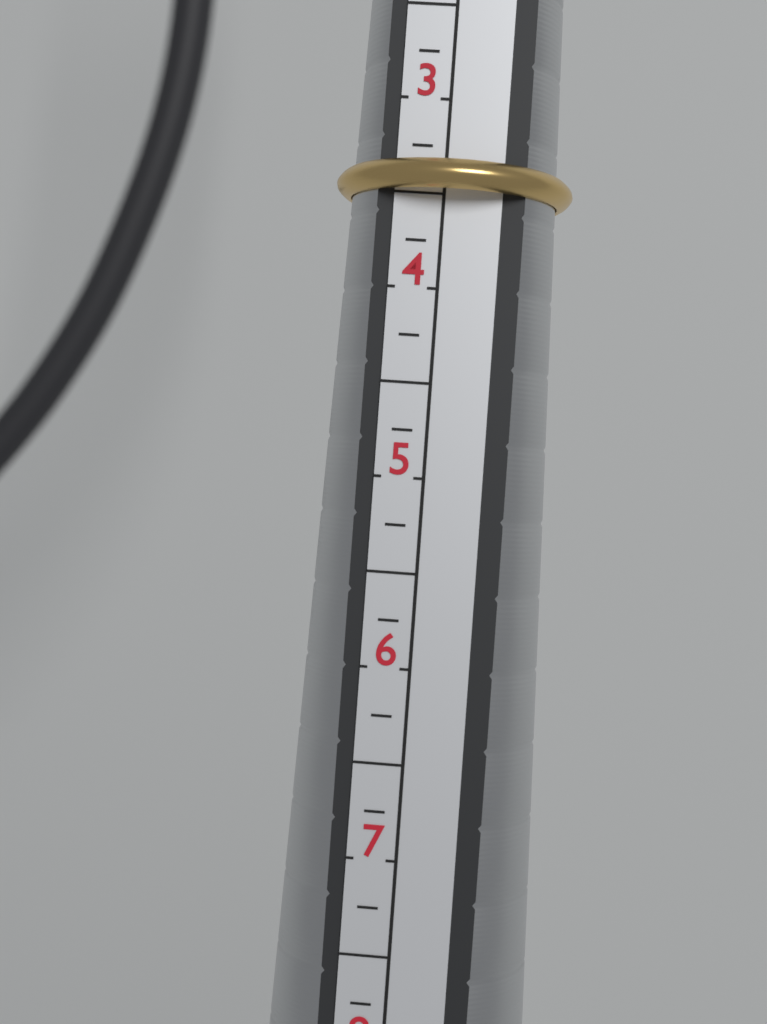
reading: 3.50 (no unit)
